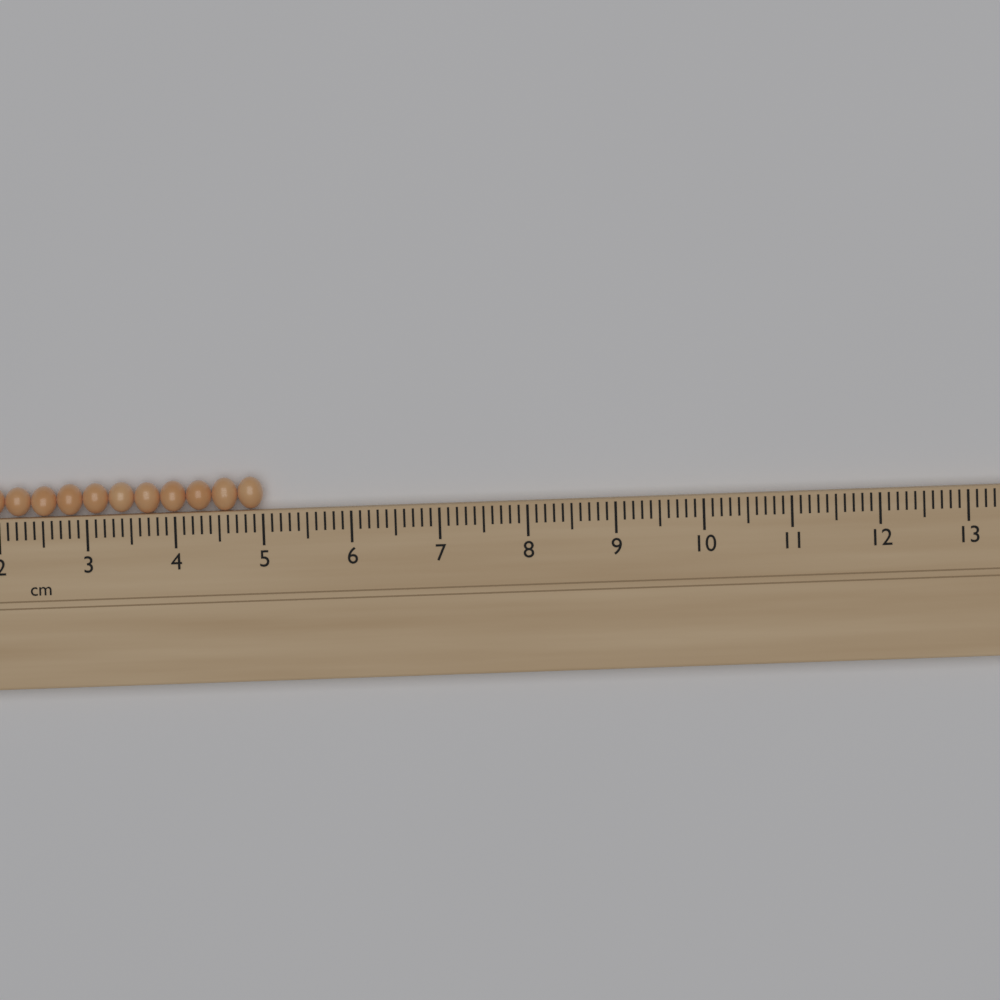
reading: 5.0 cm
